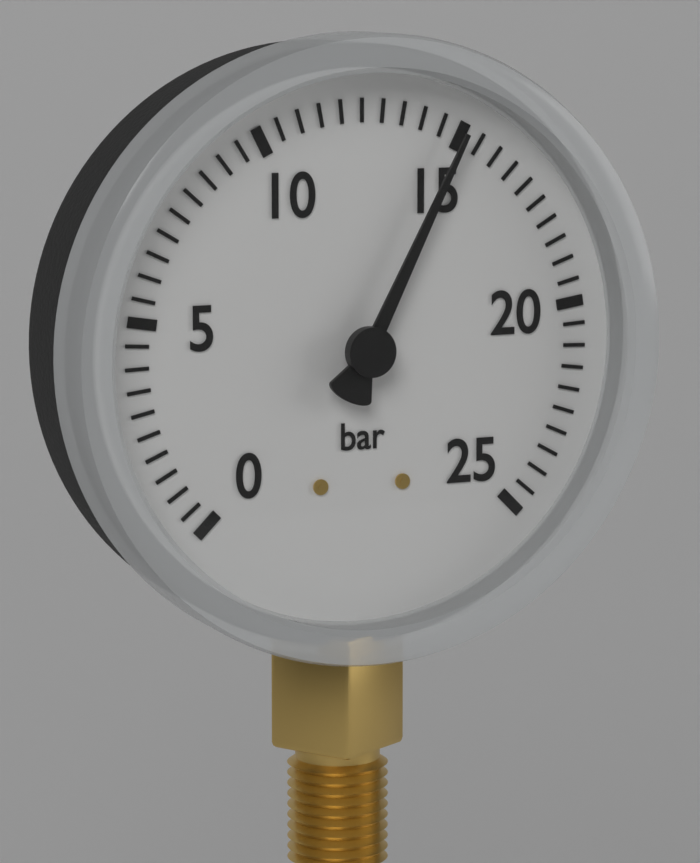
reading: 15.0 bar
